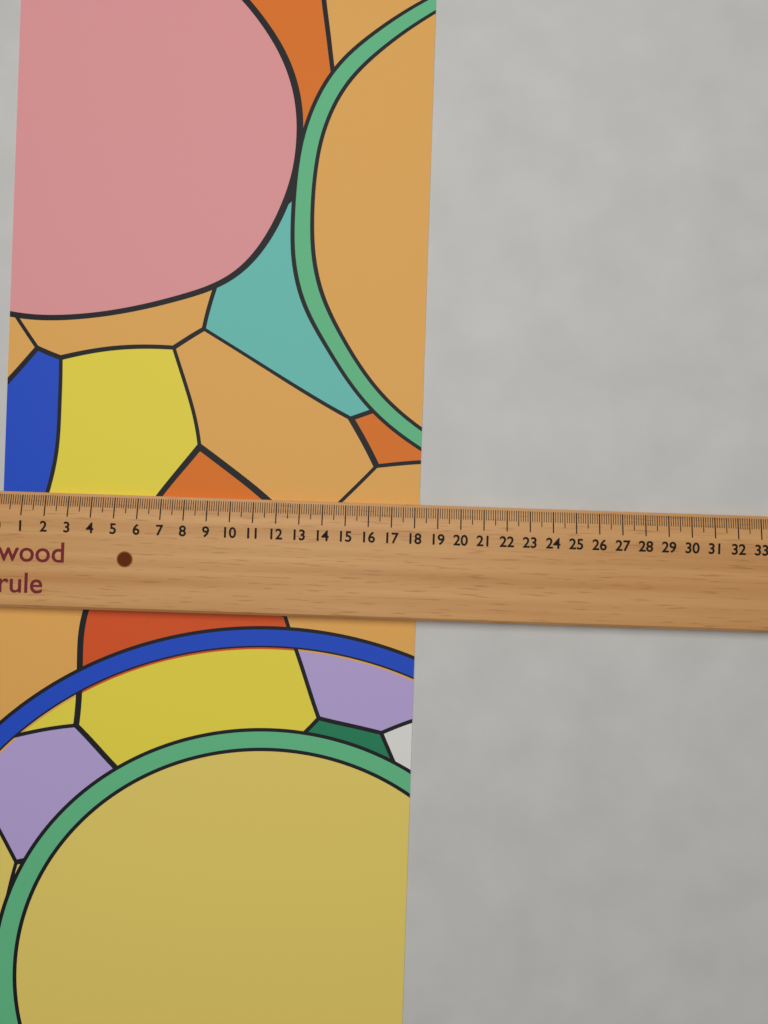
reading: 18.2 (no unit)
